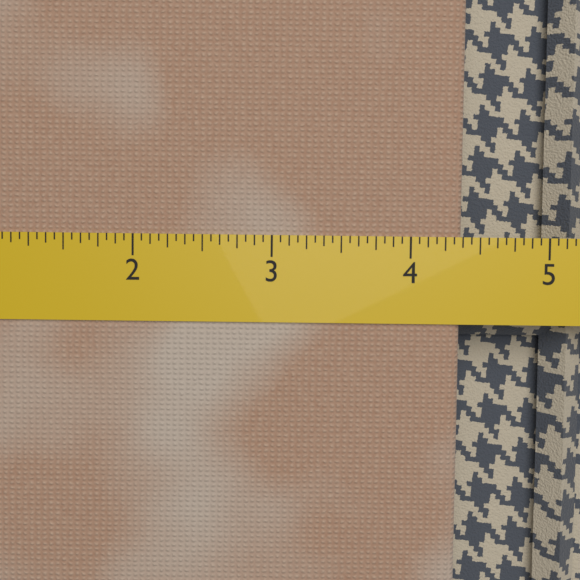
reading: 4.3750 (no unit)
